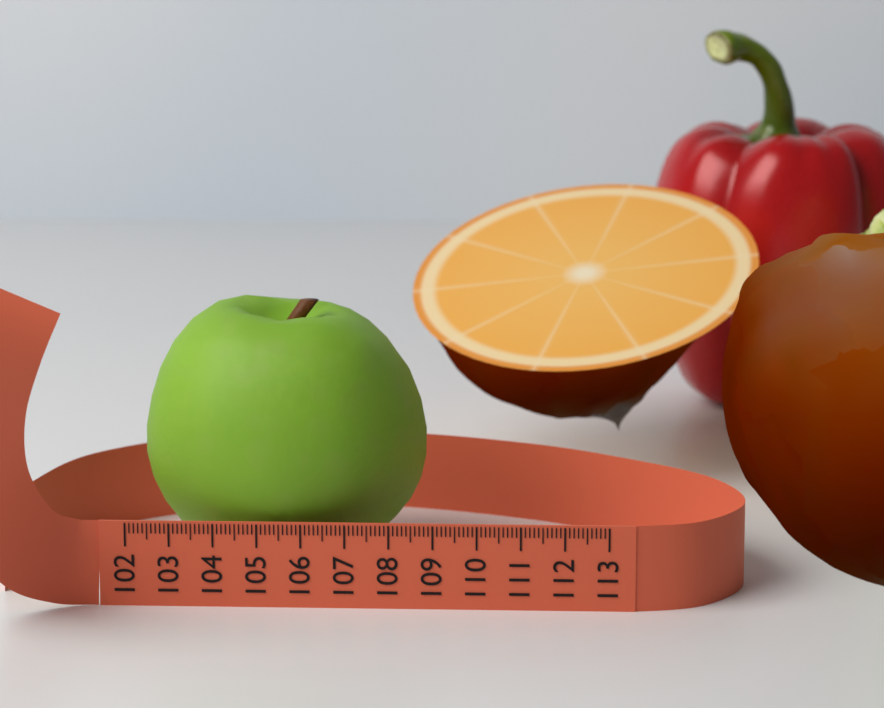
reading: 108.7 (no unit)
